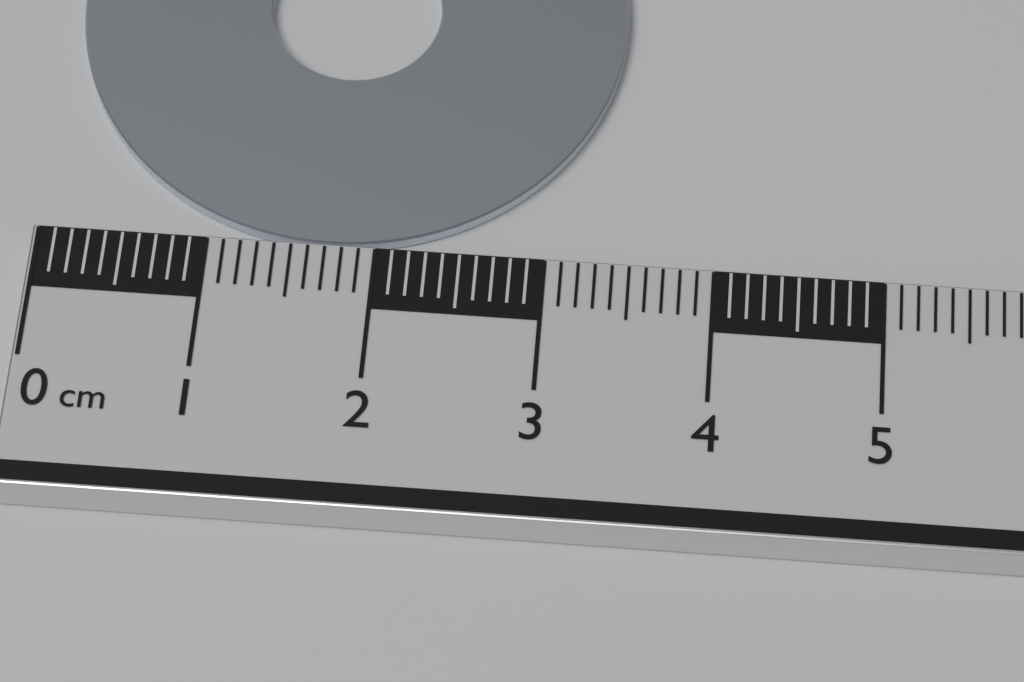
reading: 3.4 cm
